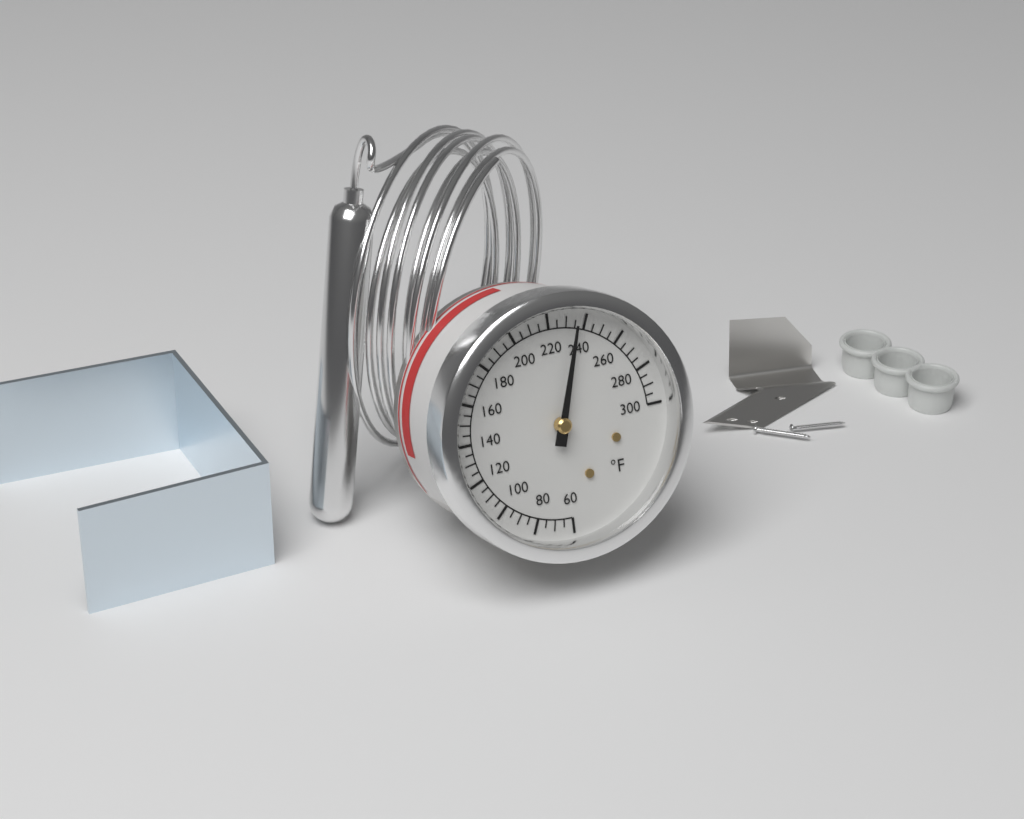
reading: 235 °F
